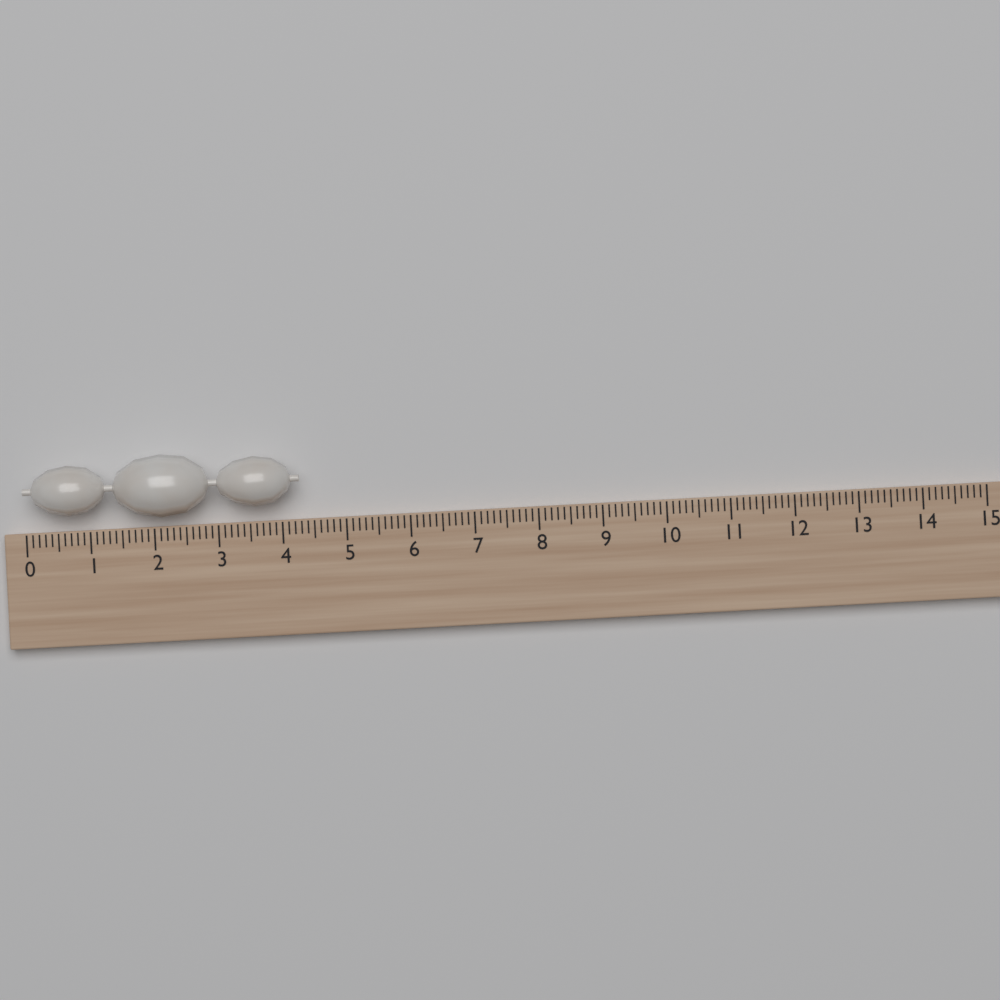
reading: 4.3 (no unit)
